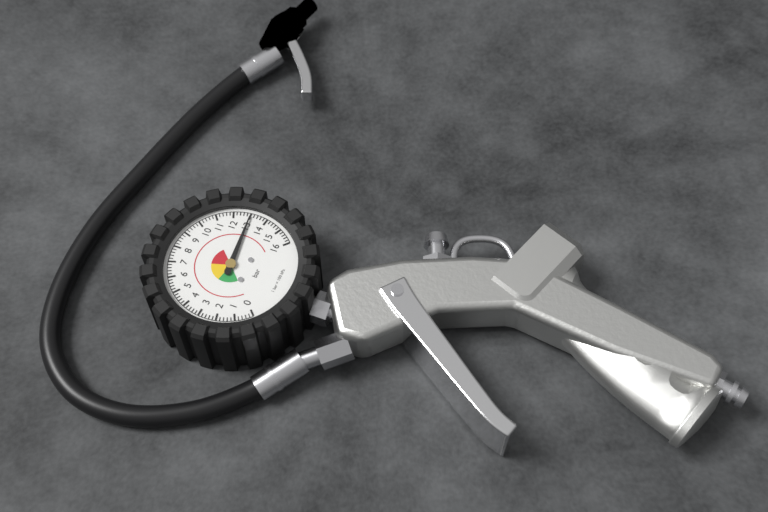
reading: 13.0 bar
